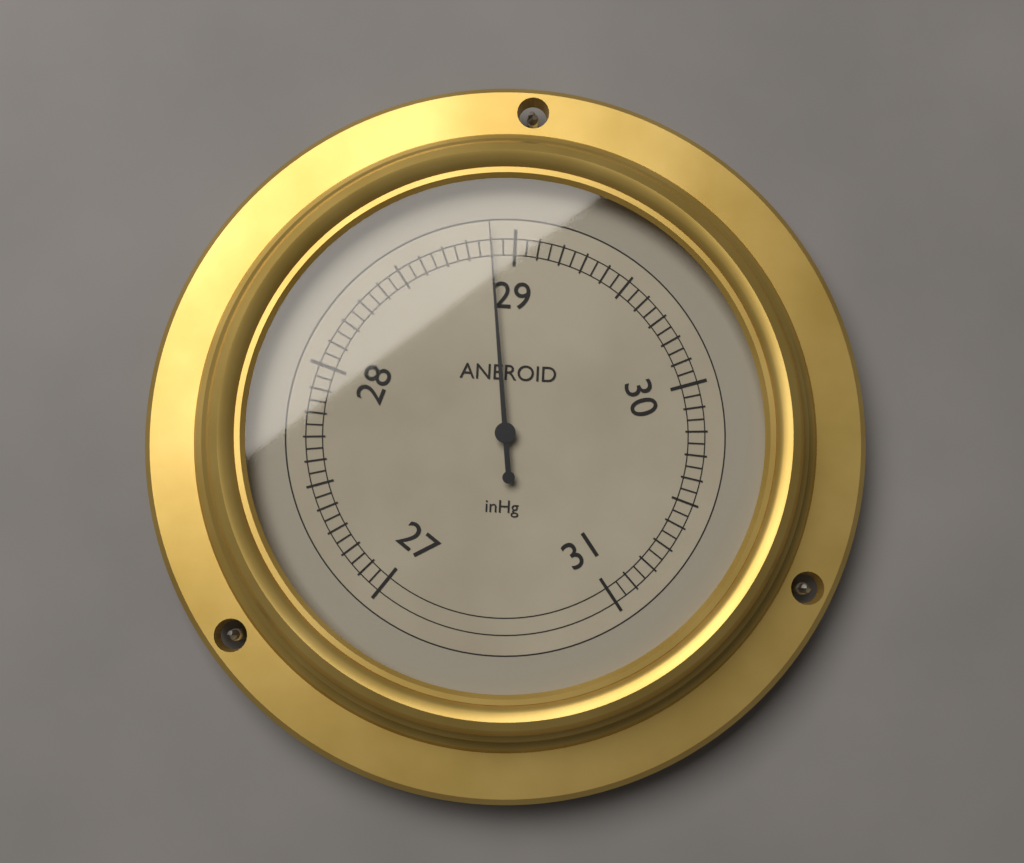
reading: 28.90 inHg
